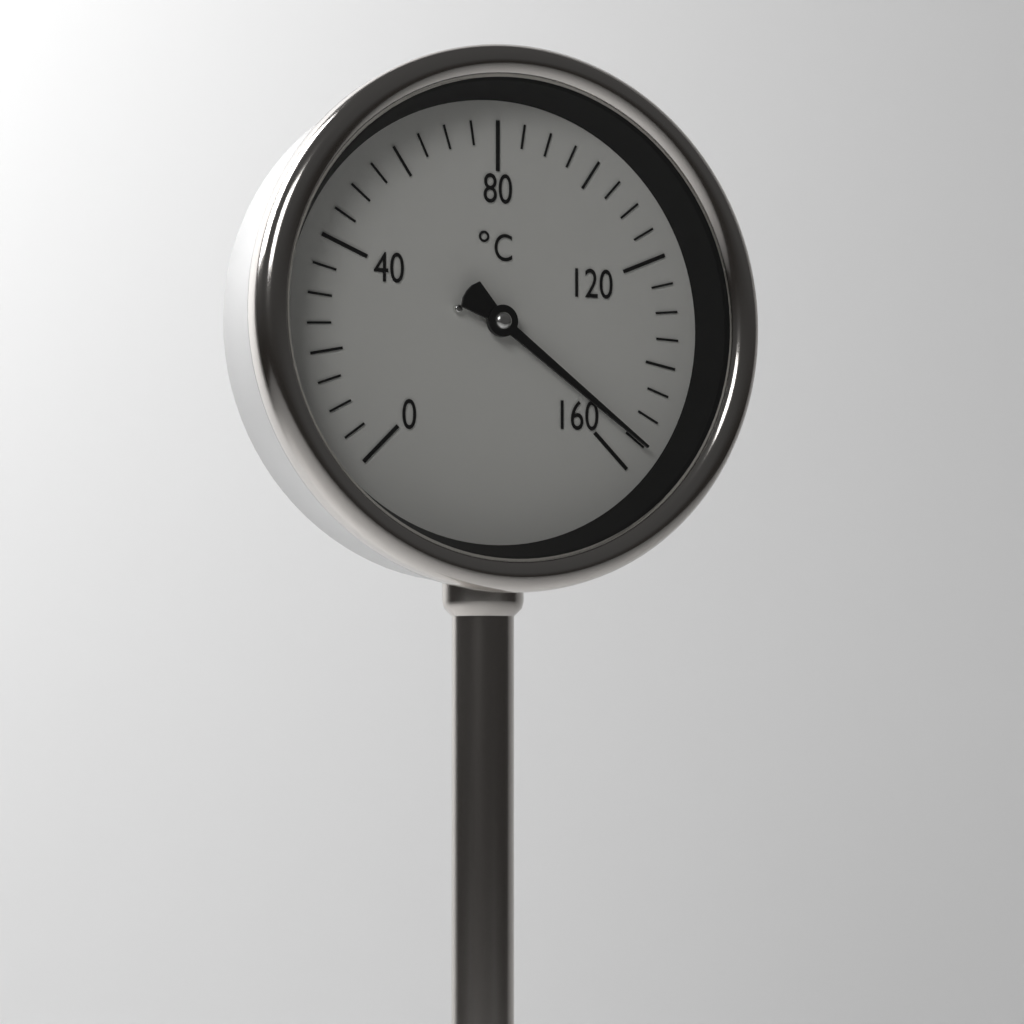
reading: 155 °C
